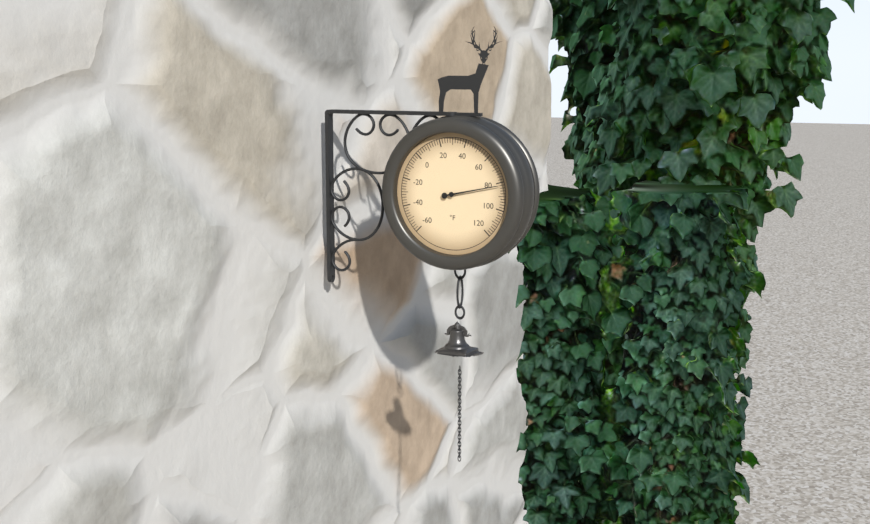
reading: 82 °F
